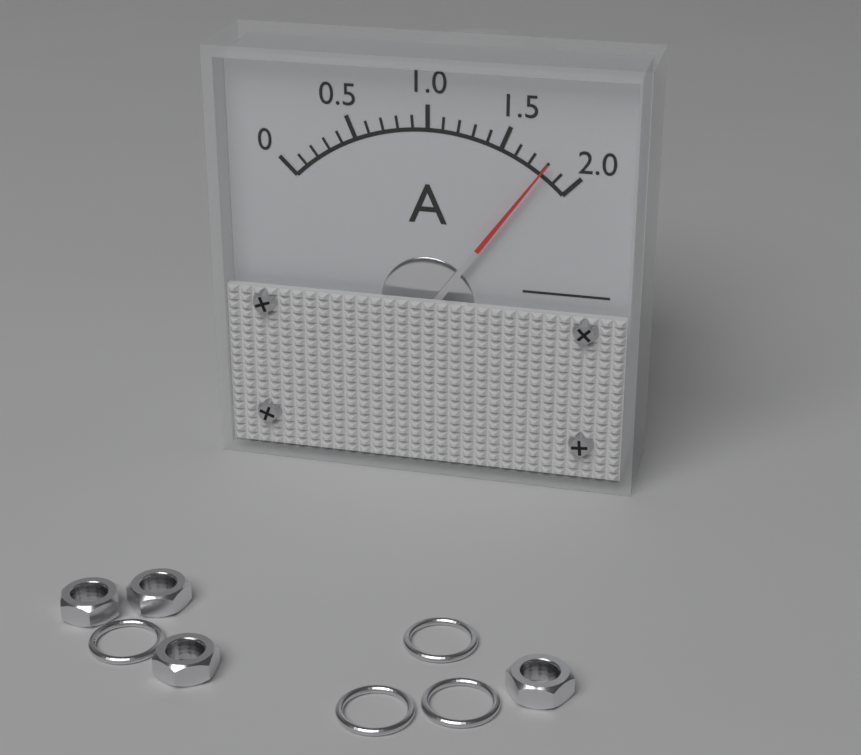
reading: 1.8 A
